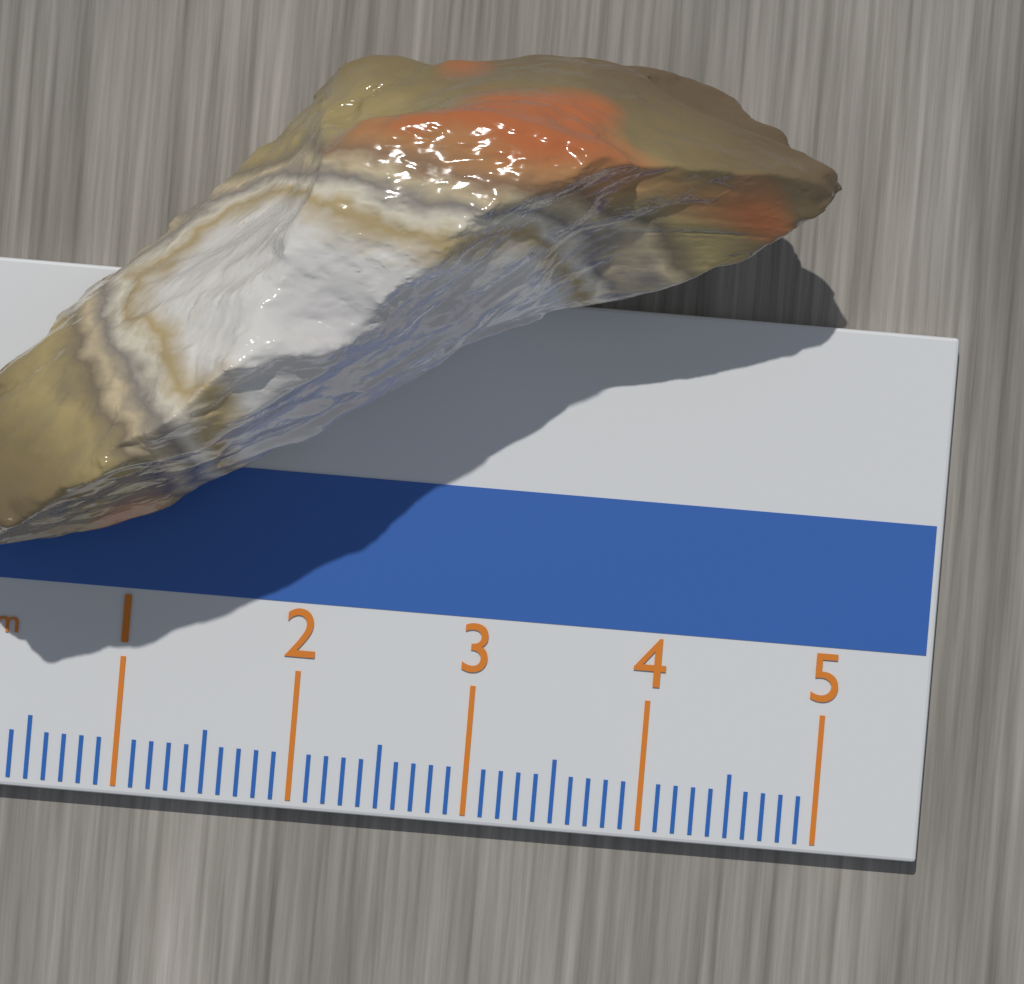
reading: 4.8 cm
